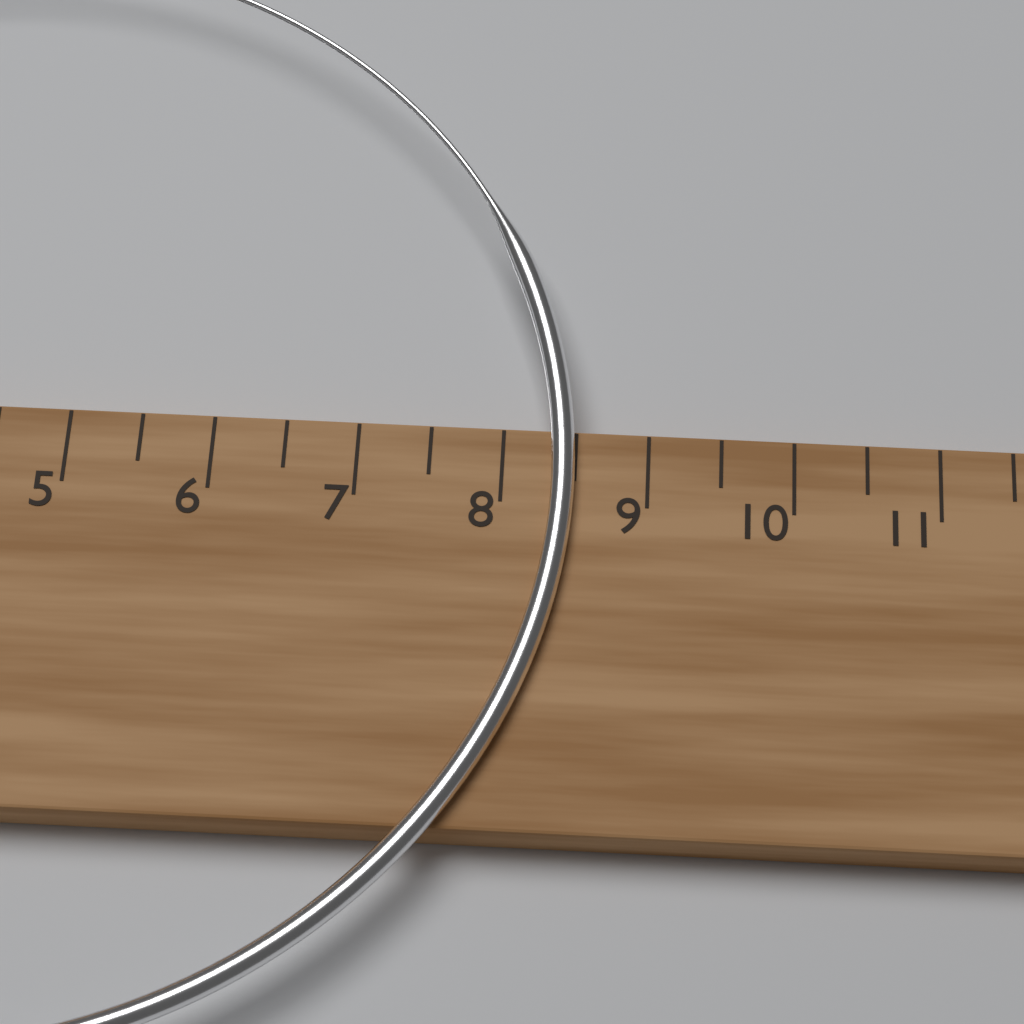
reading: 8.5 cm
